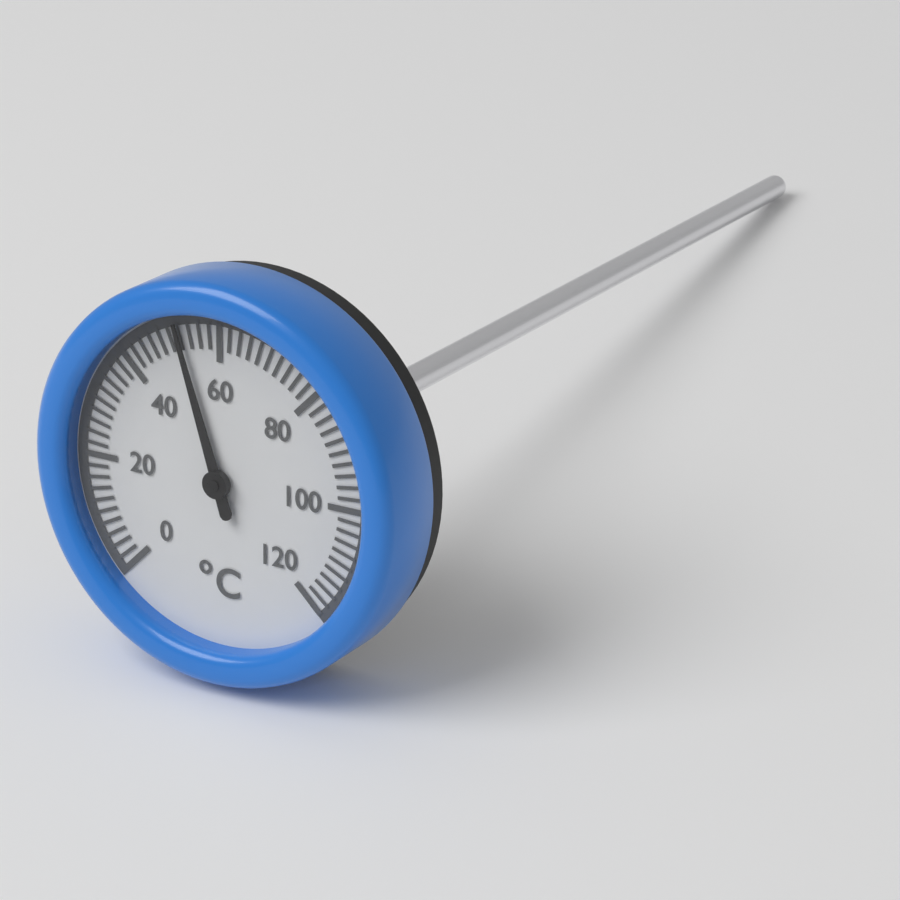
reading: 52 °C
